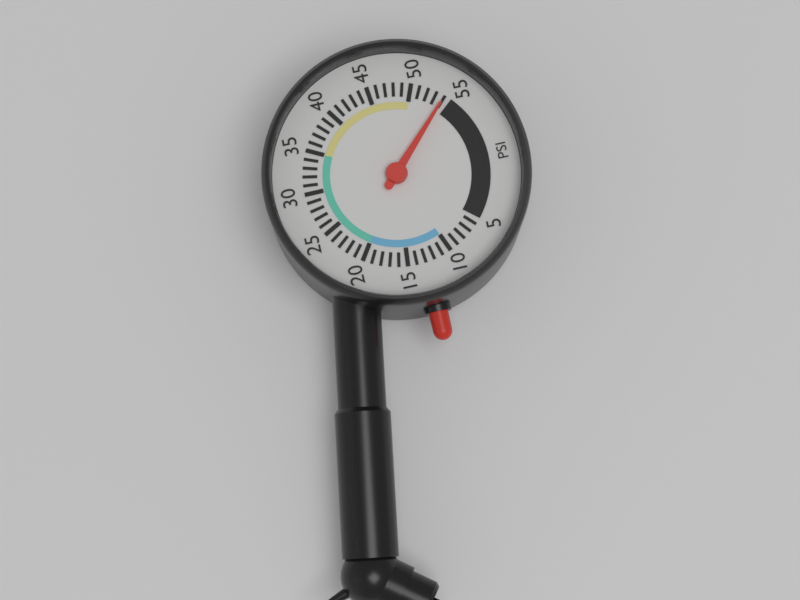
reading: 54 psi
